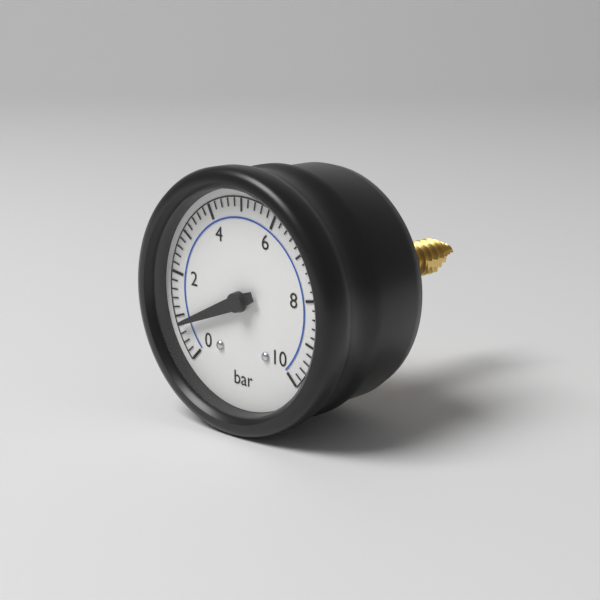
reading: 0.8 bar
